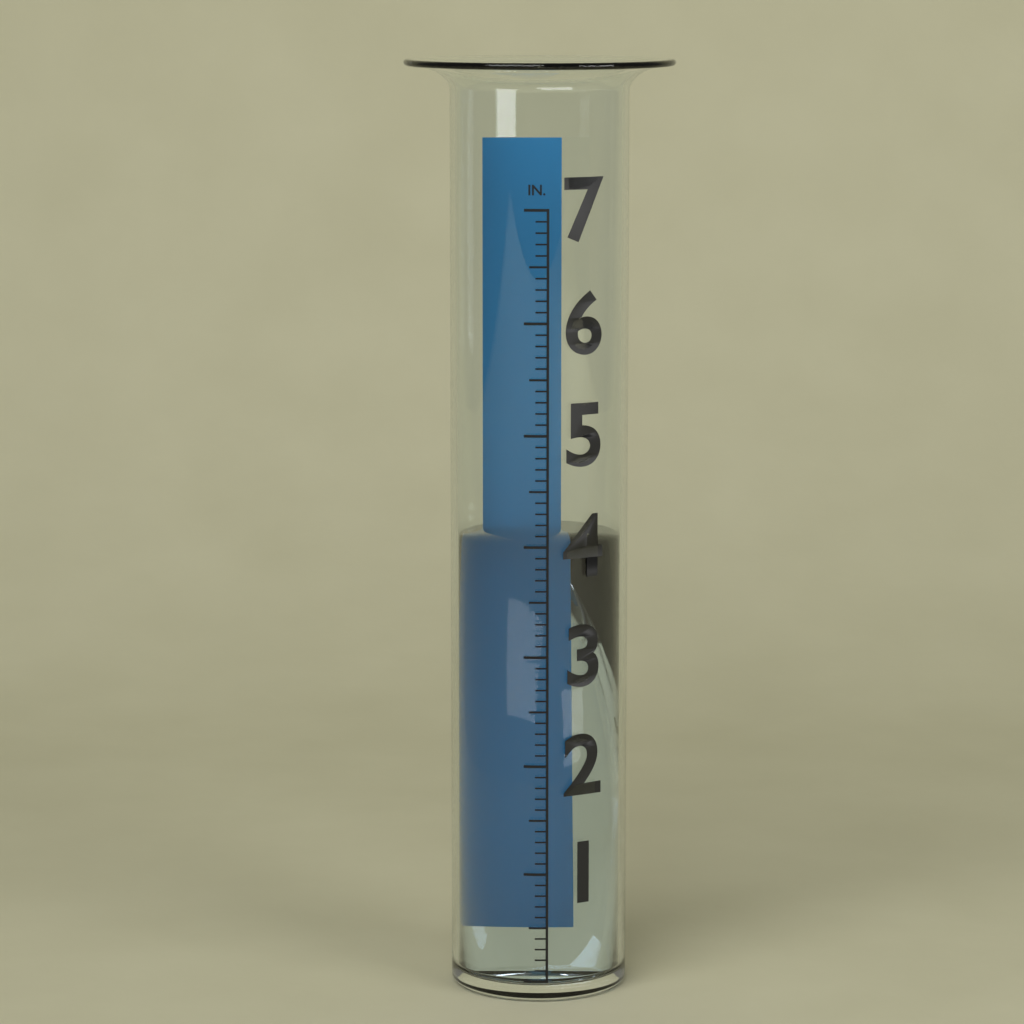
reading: 4.0 in
